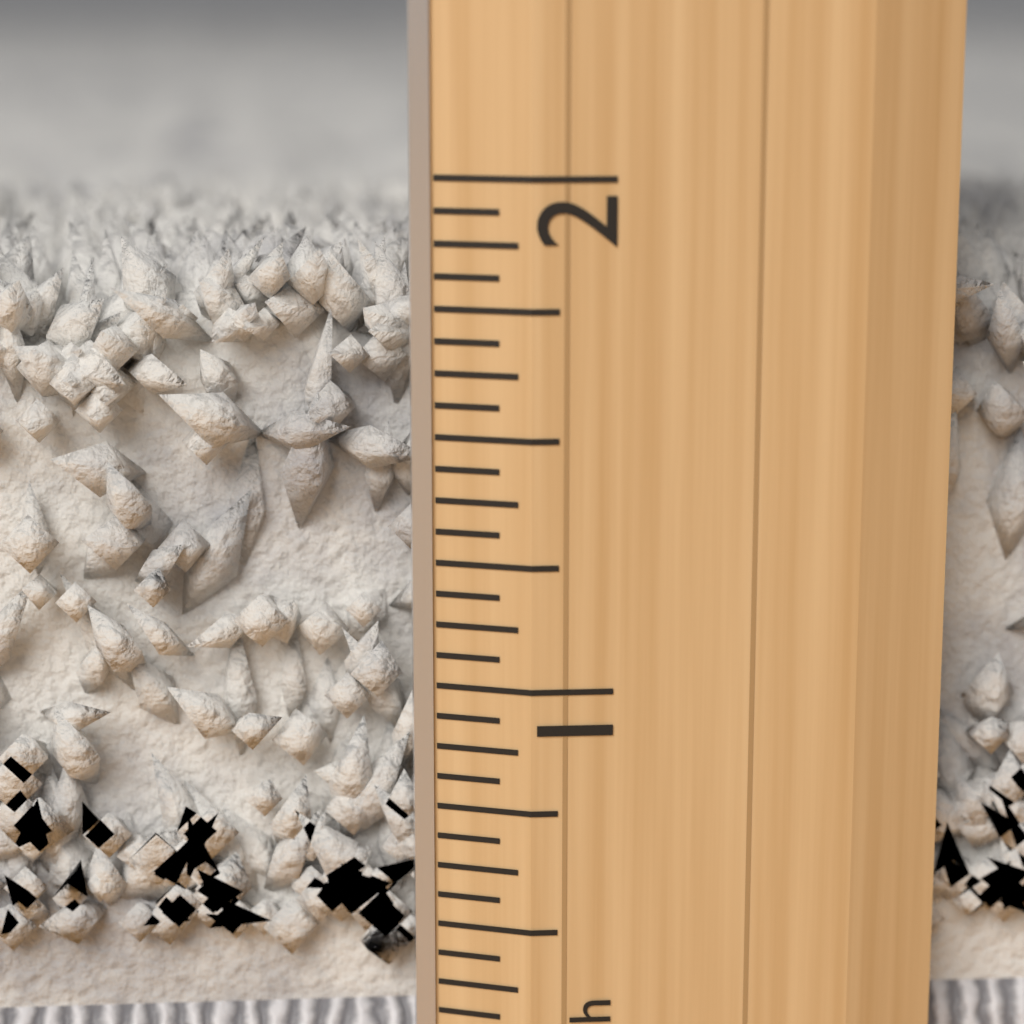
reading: 1.8750 inch
